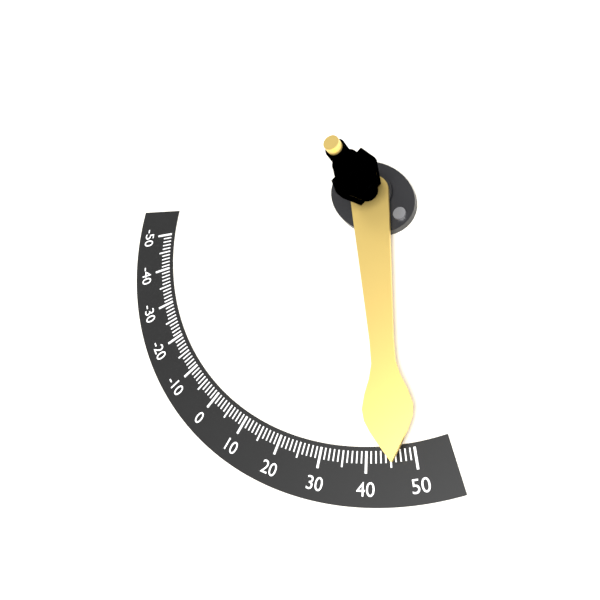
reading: 46 (no unit)
